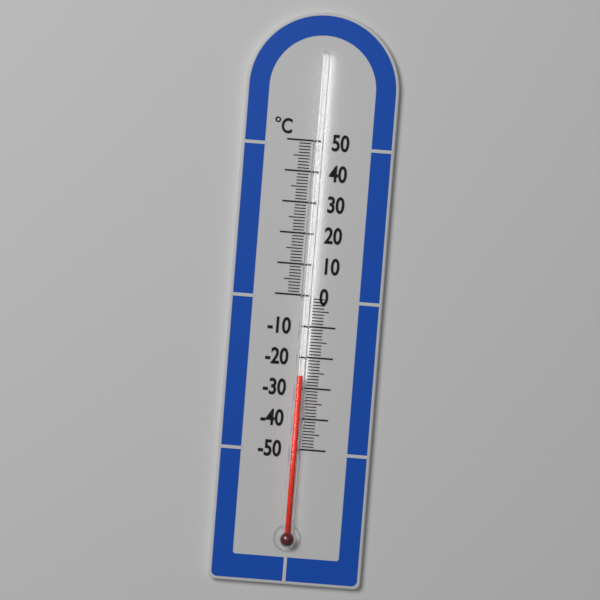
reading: -26 °C
